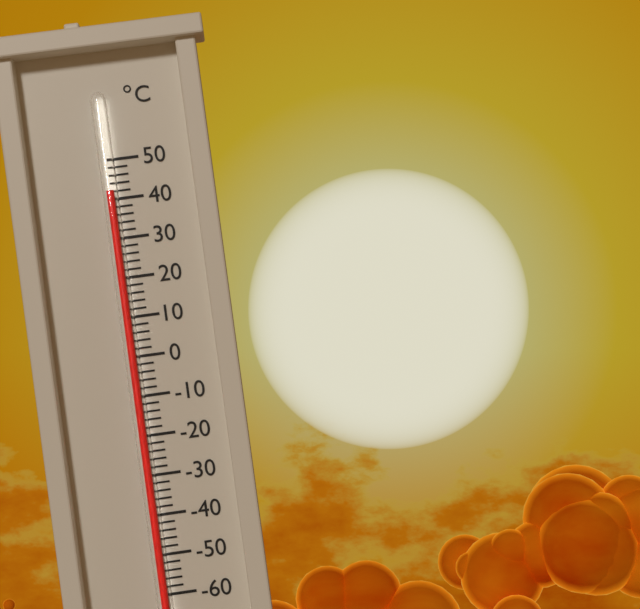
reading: 42 °C
